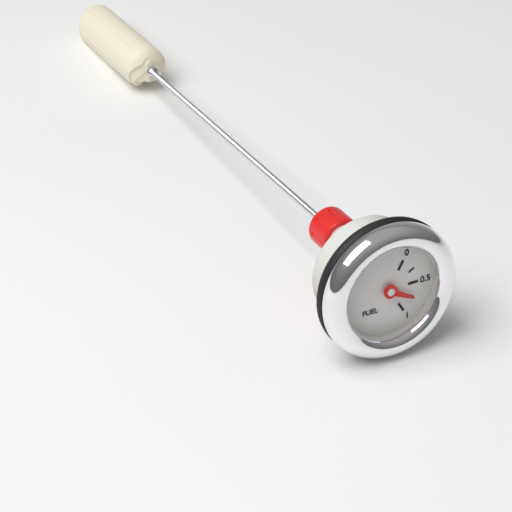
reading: 0.75 (no unit)
